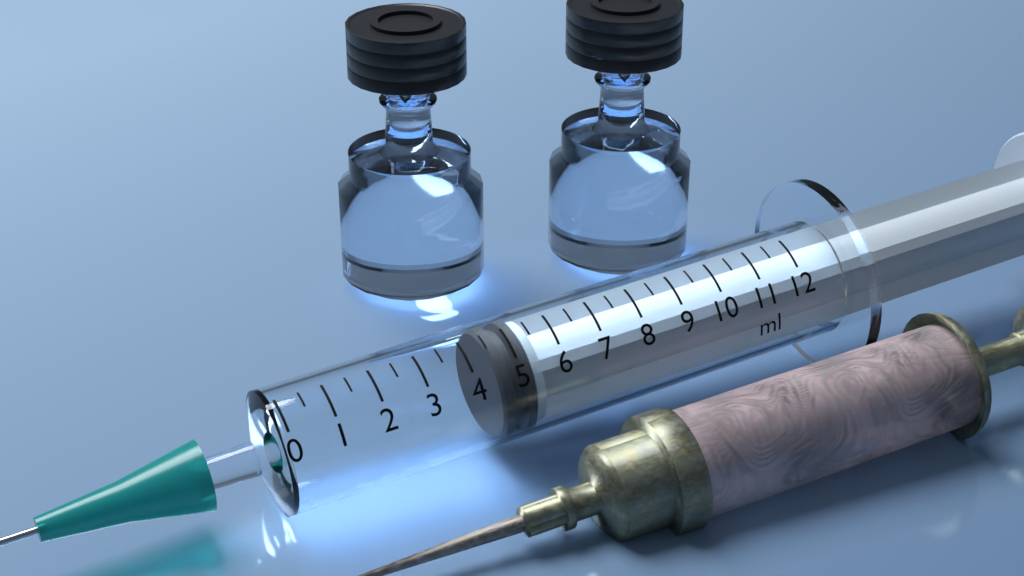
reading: 4.5 ml
